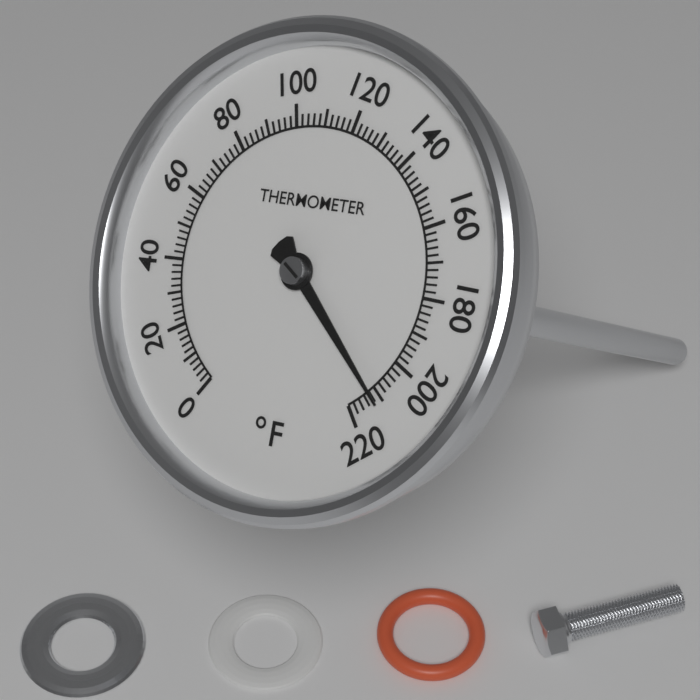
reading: 212 °F
